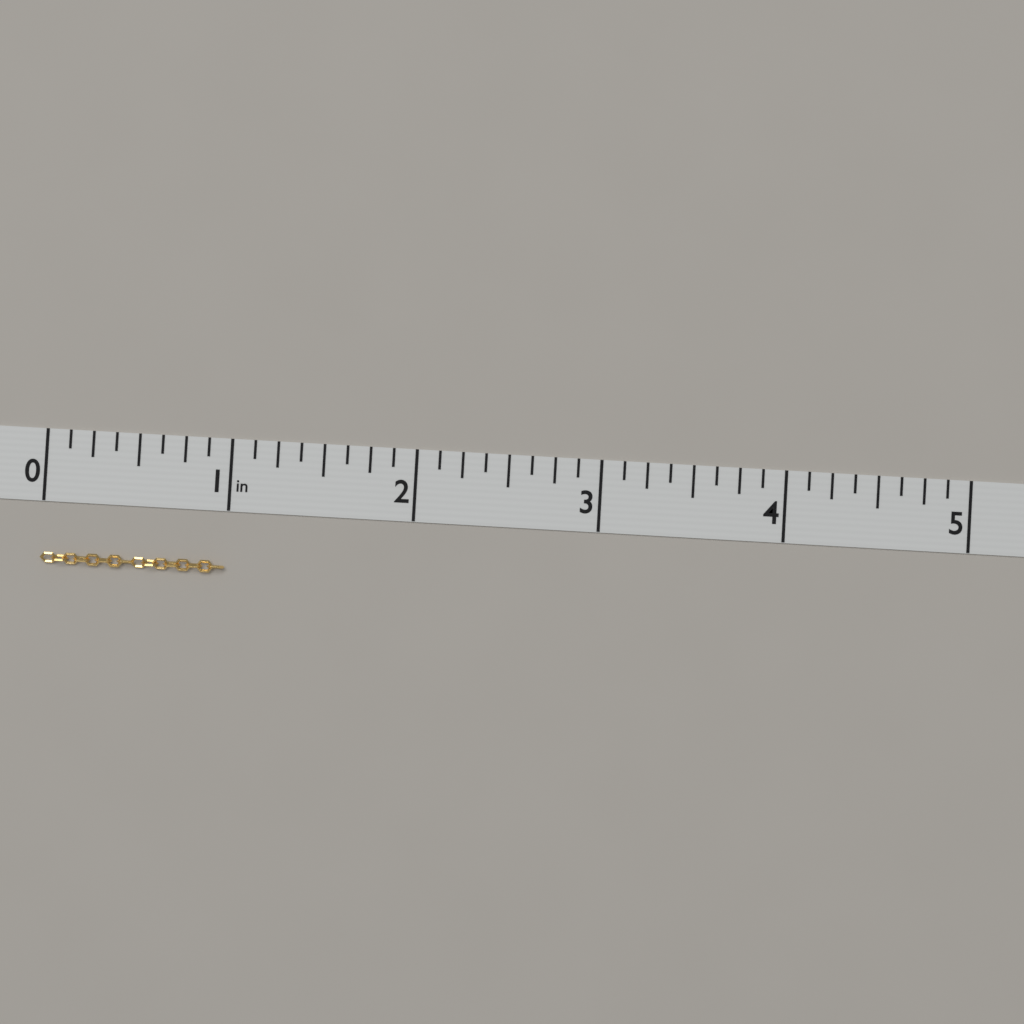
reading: 1.000 in
